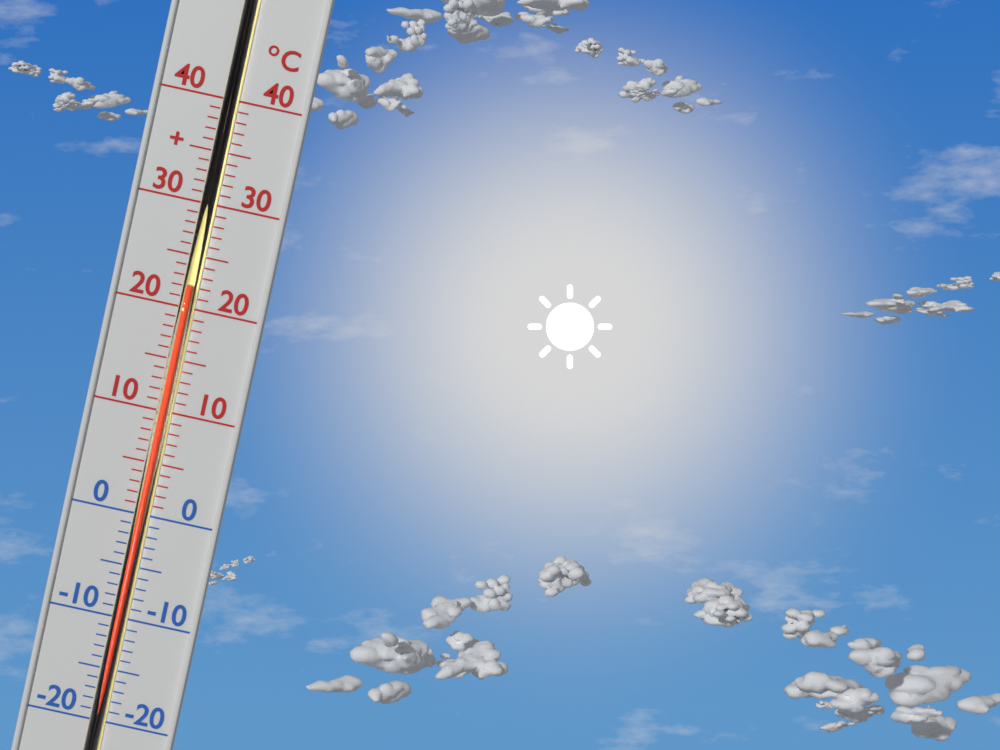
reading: 22 °C
